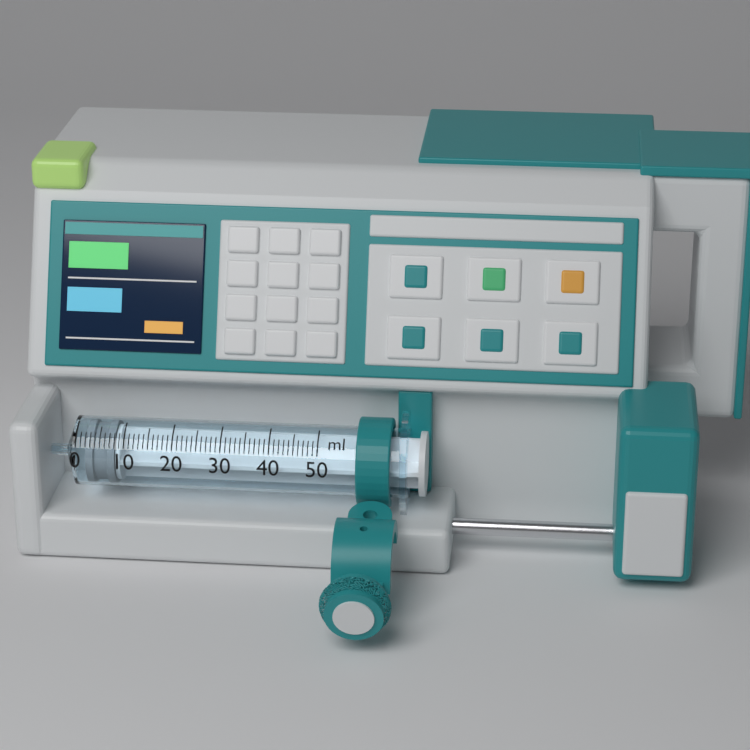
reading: 2 ml
